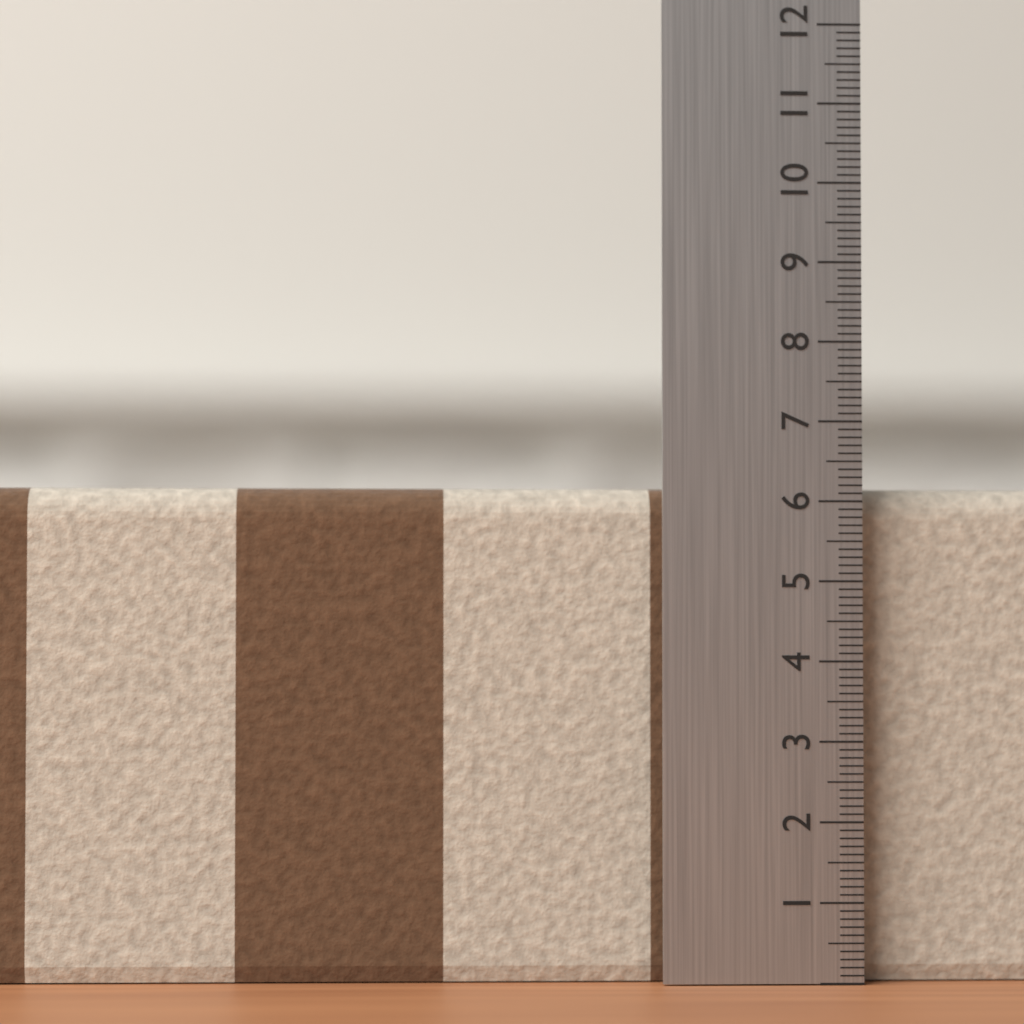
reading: 6.2 (no unit)
